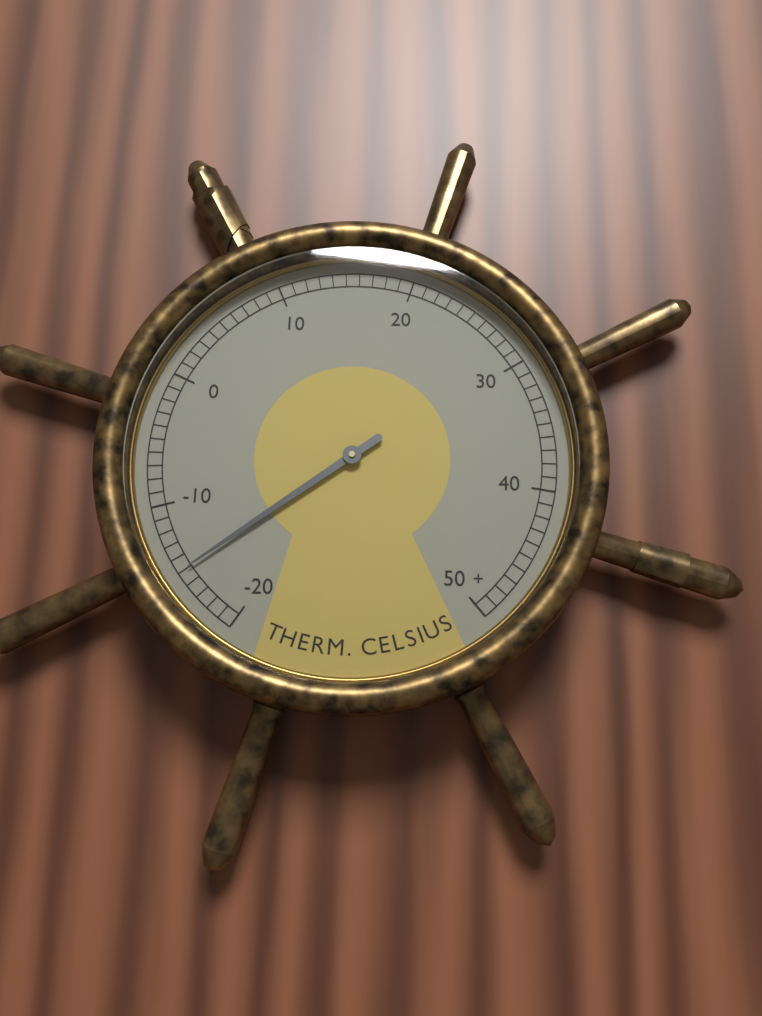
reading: -15 °C
